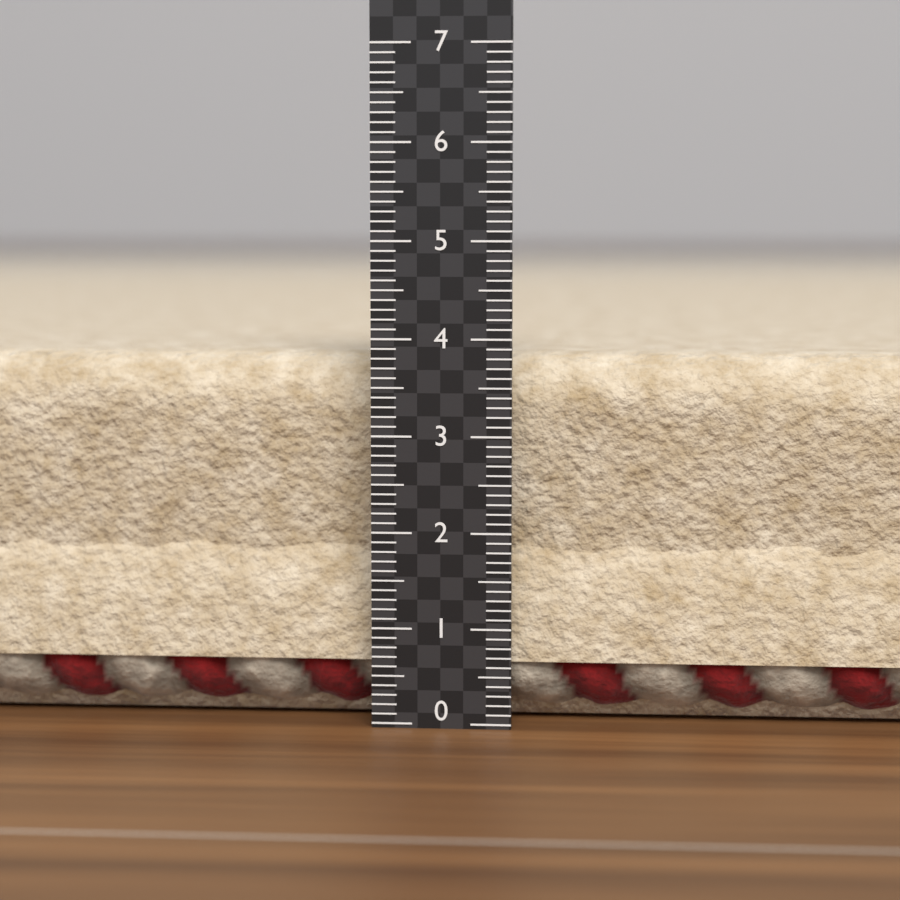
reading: 3.8 (no unit)
